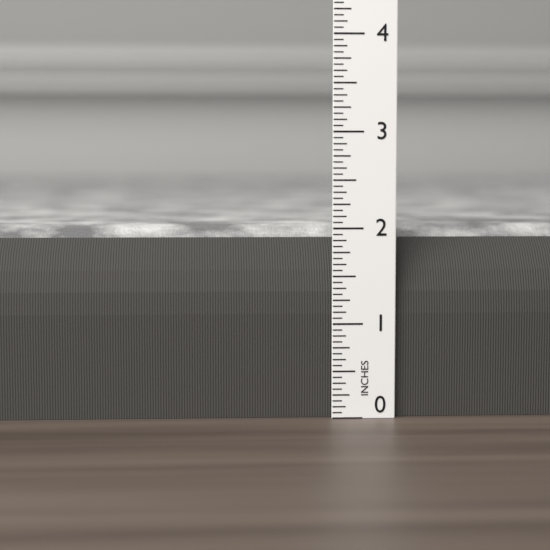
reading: 2.0000 in
